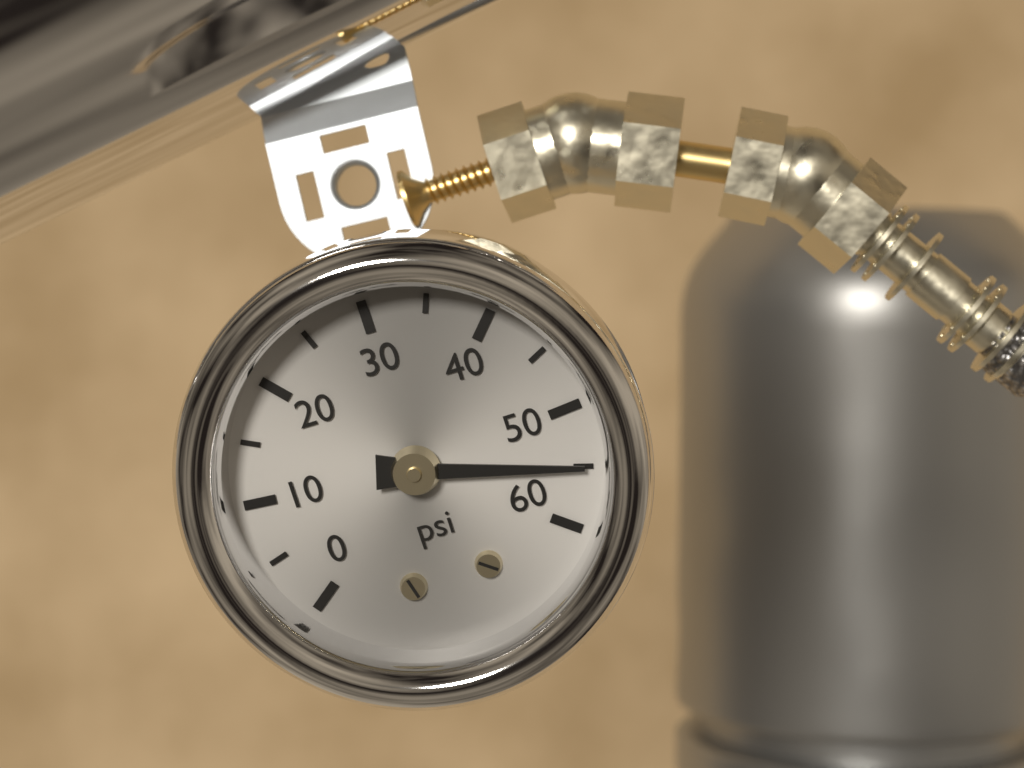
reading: 55 psi
